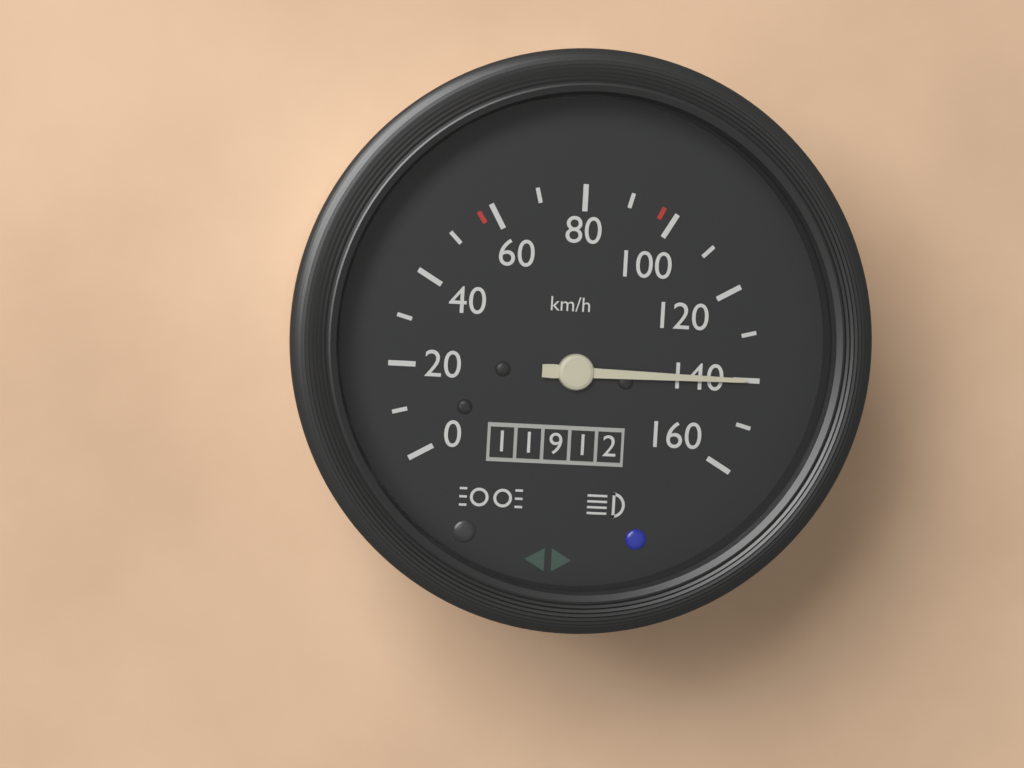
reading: 140 km/h
